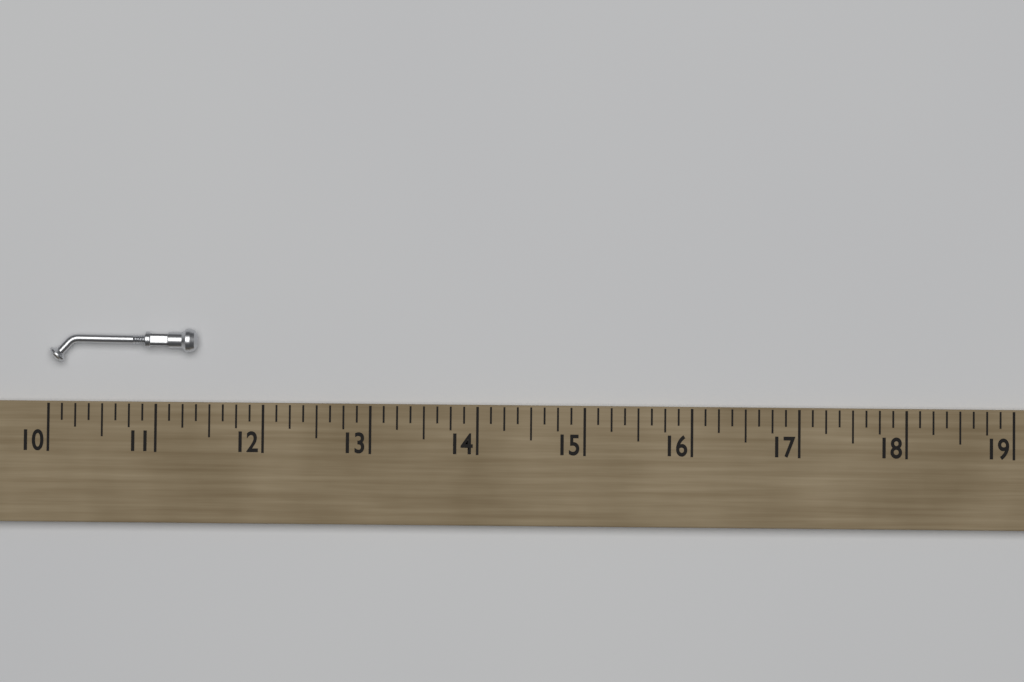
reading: 11.375 (no unit)
